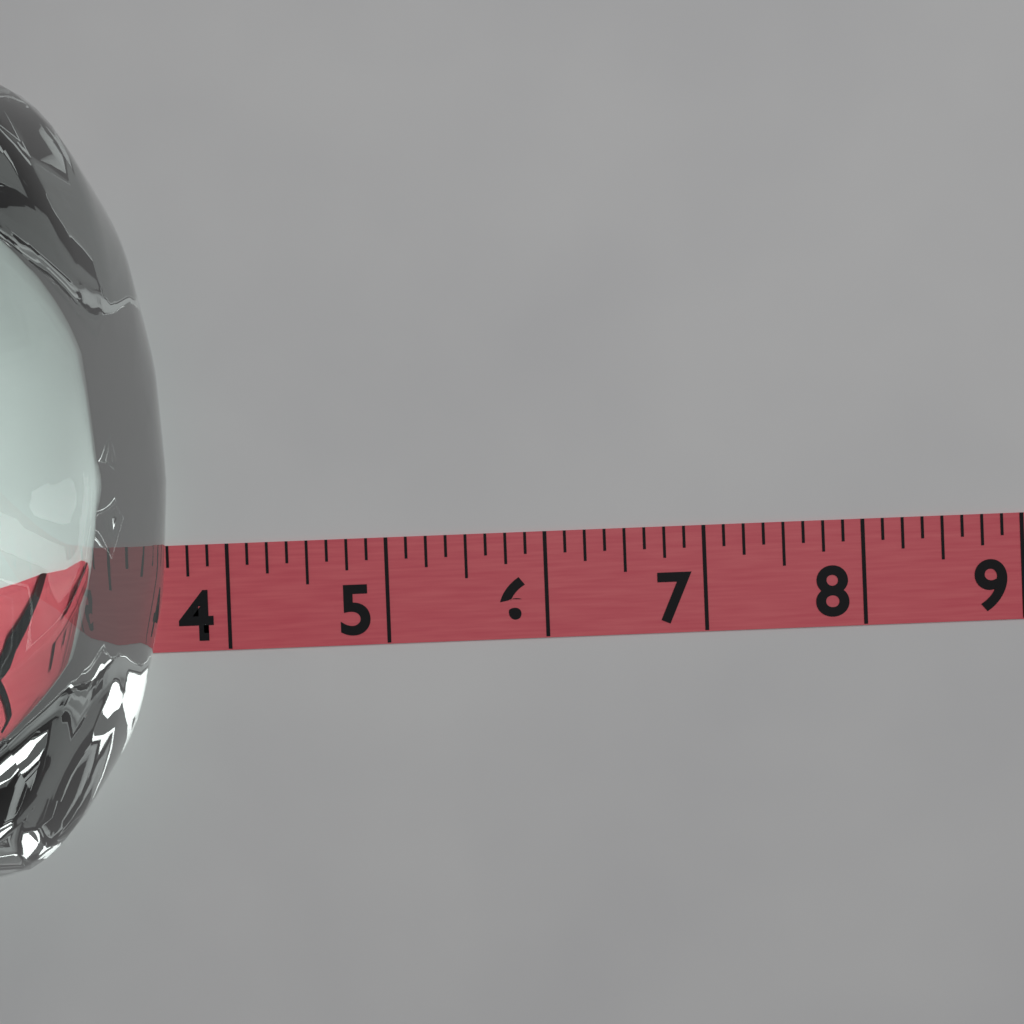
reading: 3.875 (no unit)
